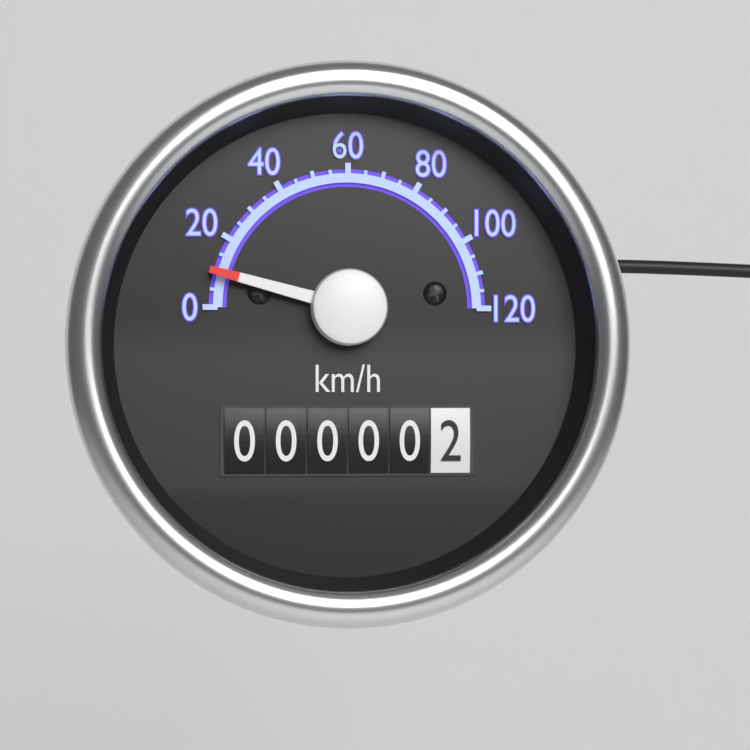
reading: 10 km/h
